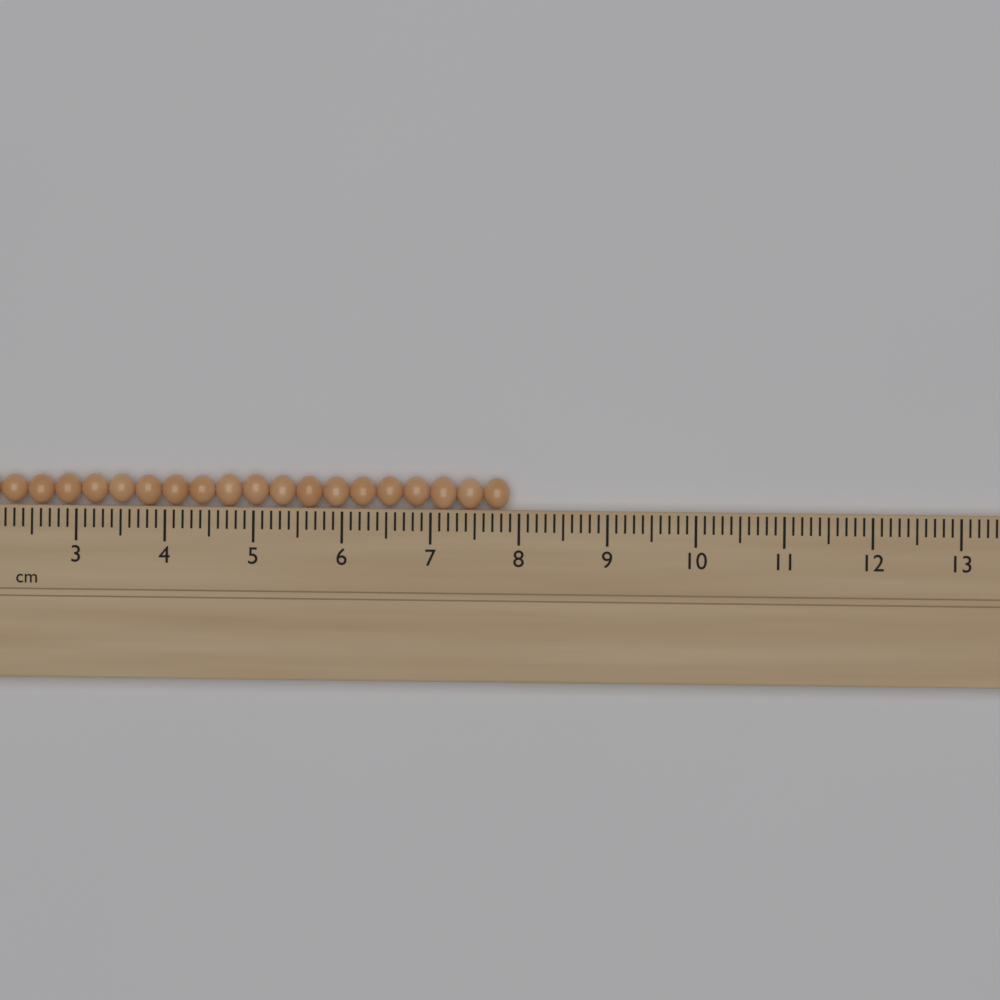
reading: 7.9 cm
